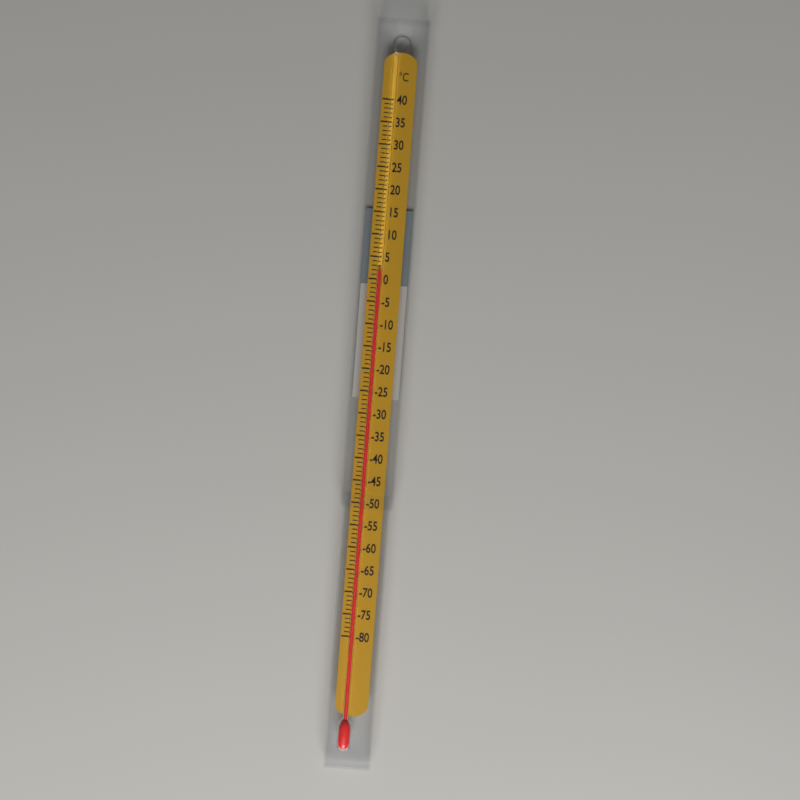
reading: 2 °C
